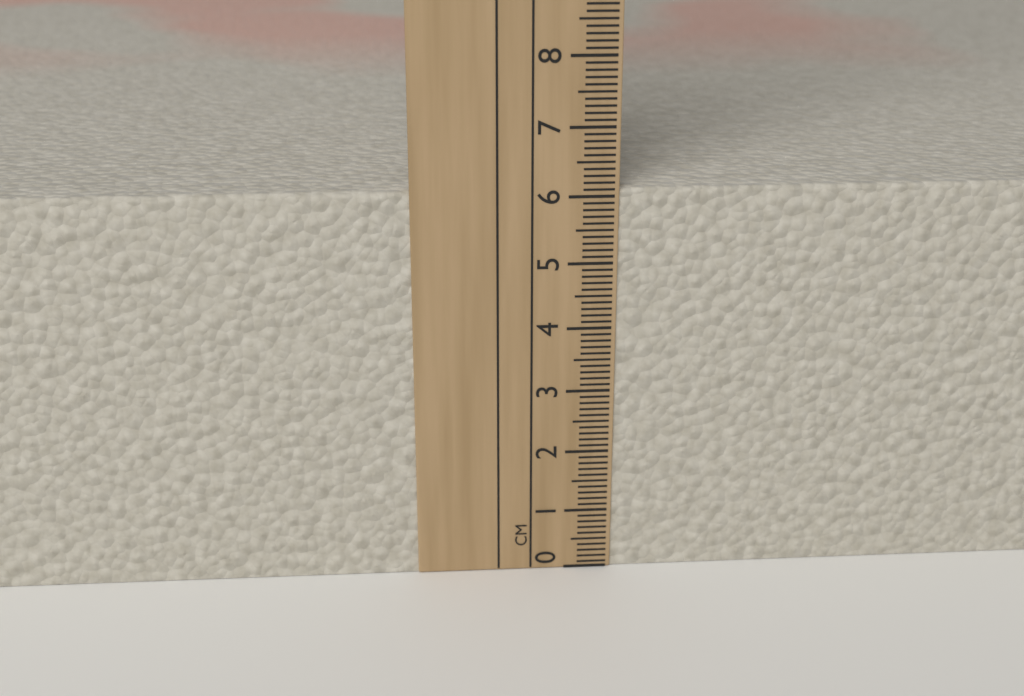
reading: 6.1 cm
